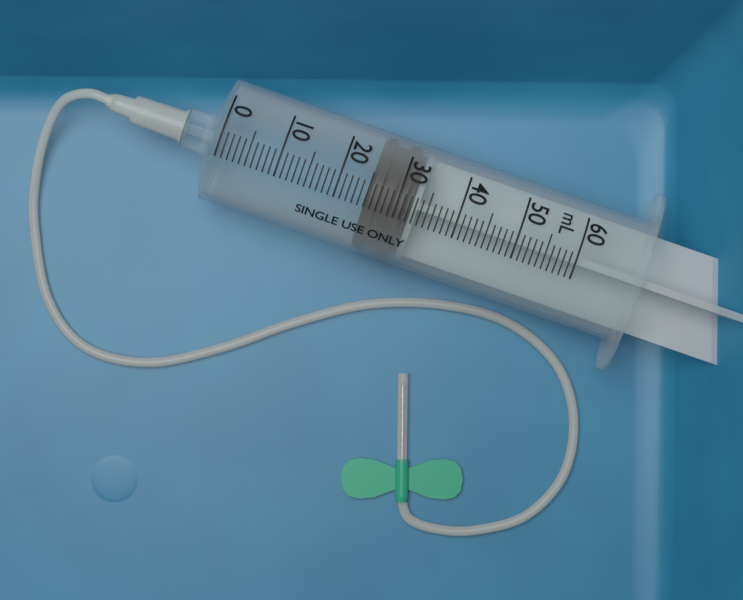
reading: 25 mL
